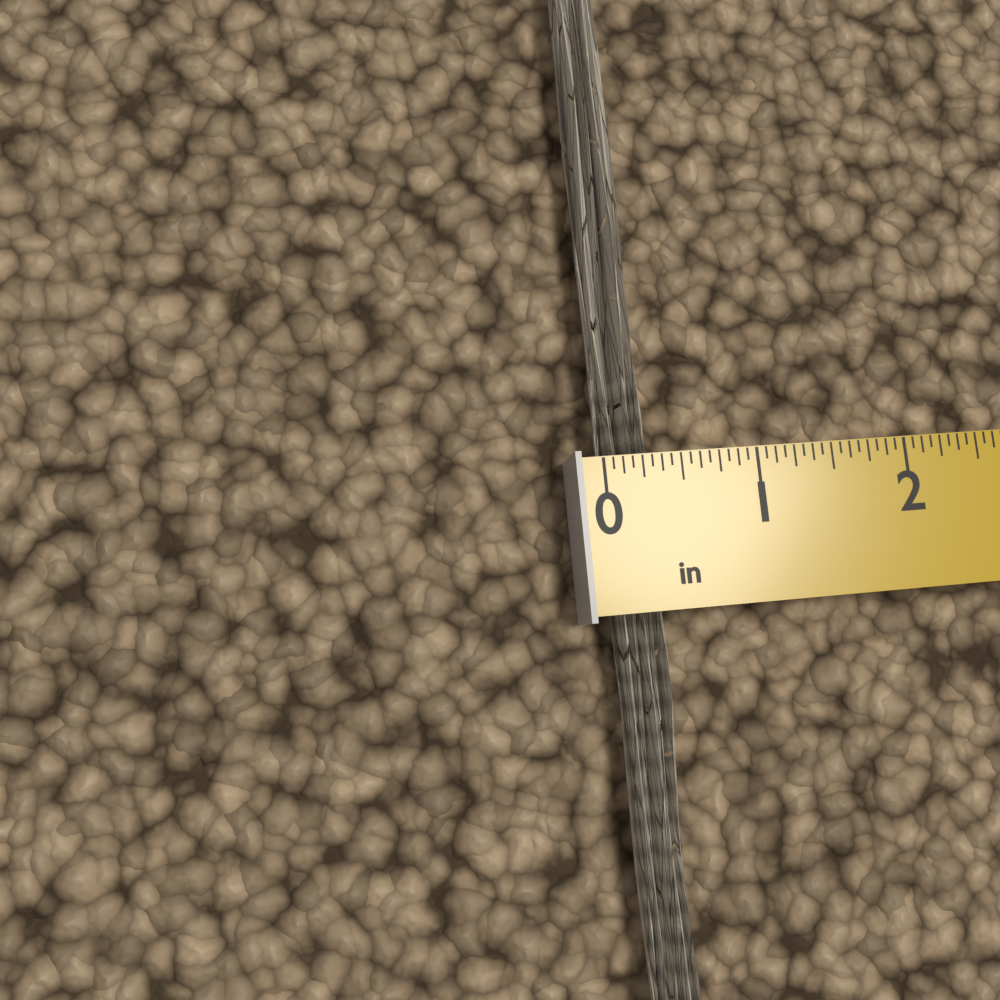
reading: 0.3125 in
